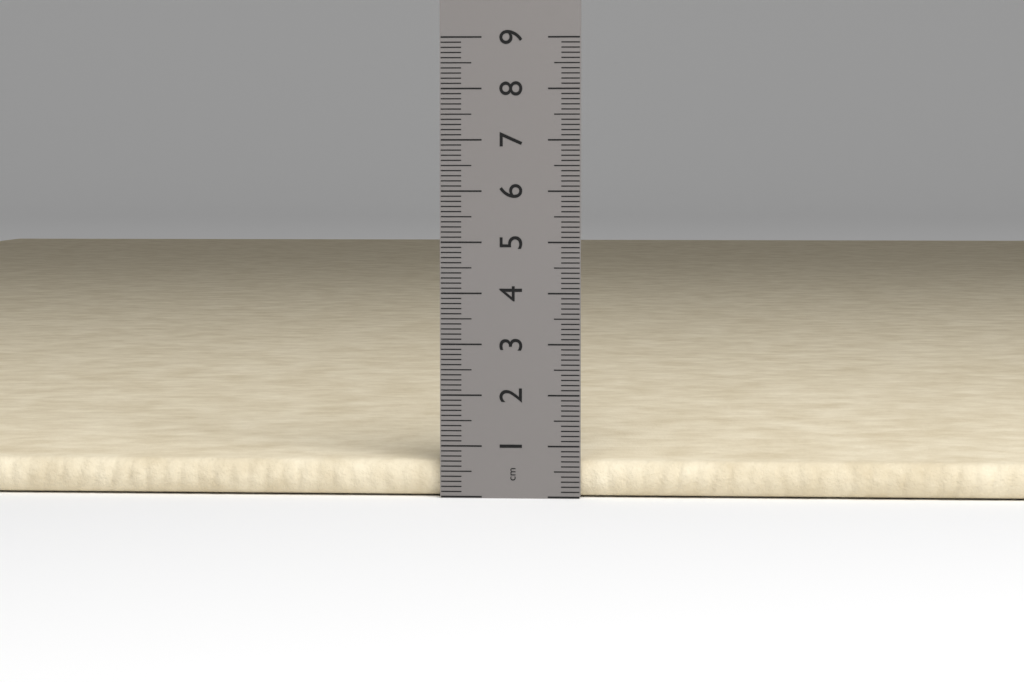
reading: 0.7 cm
